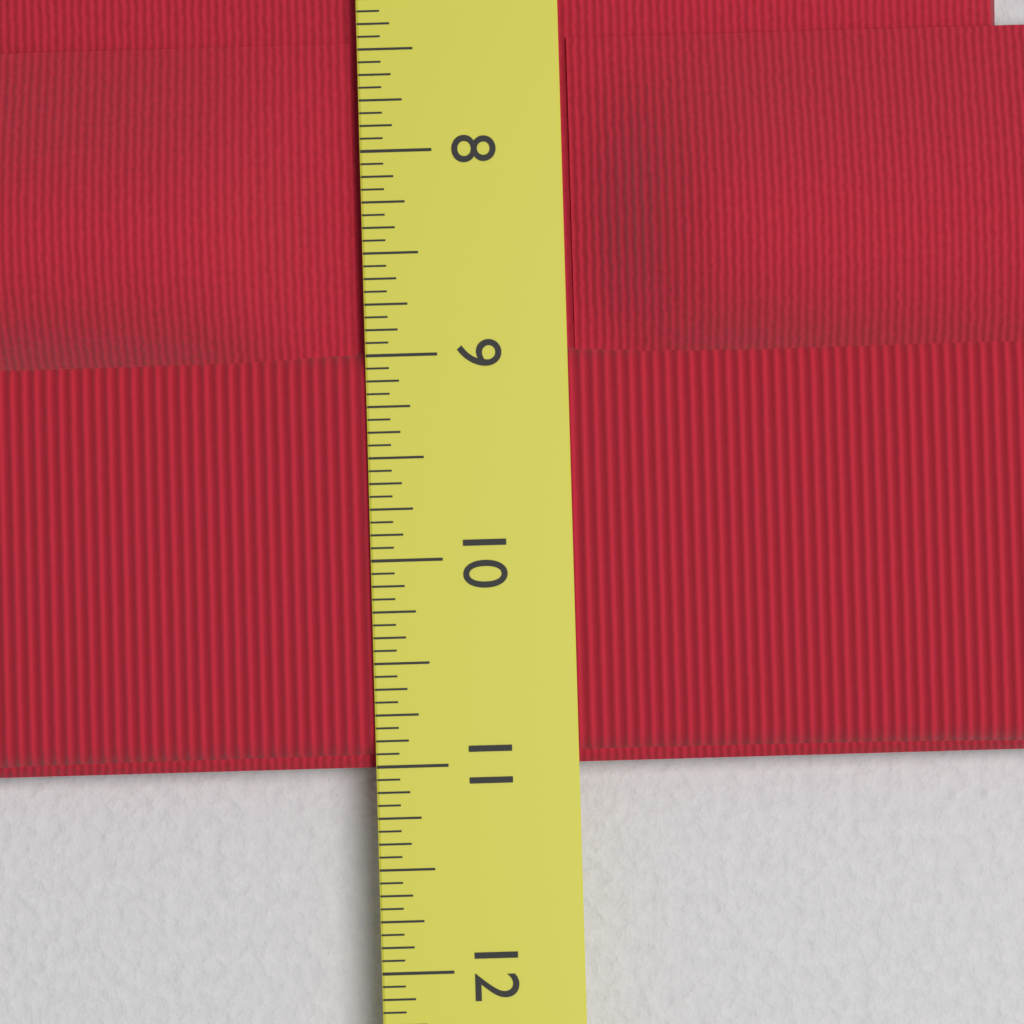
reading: 11.0000 in
